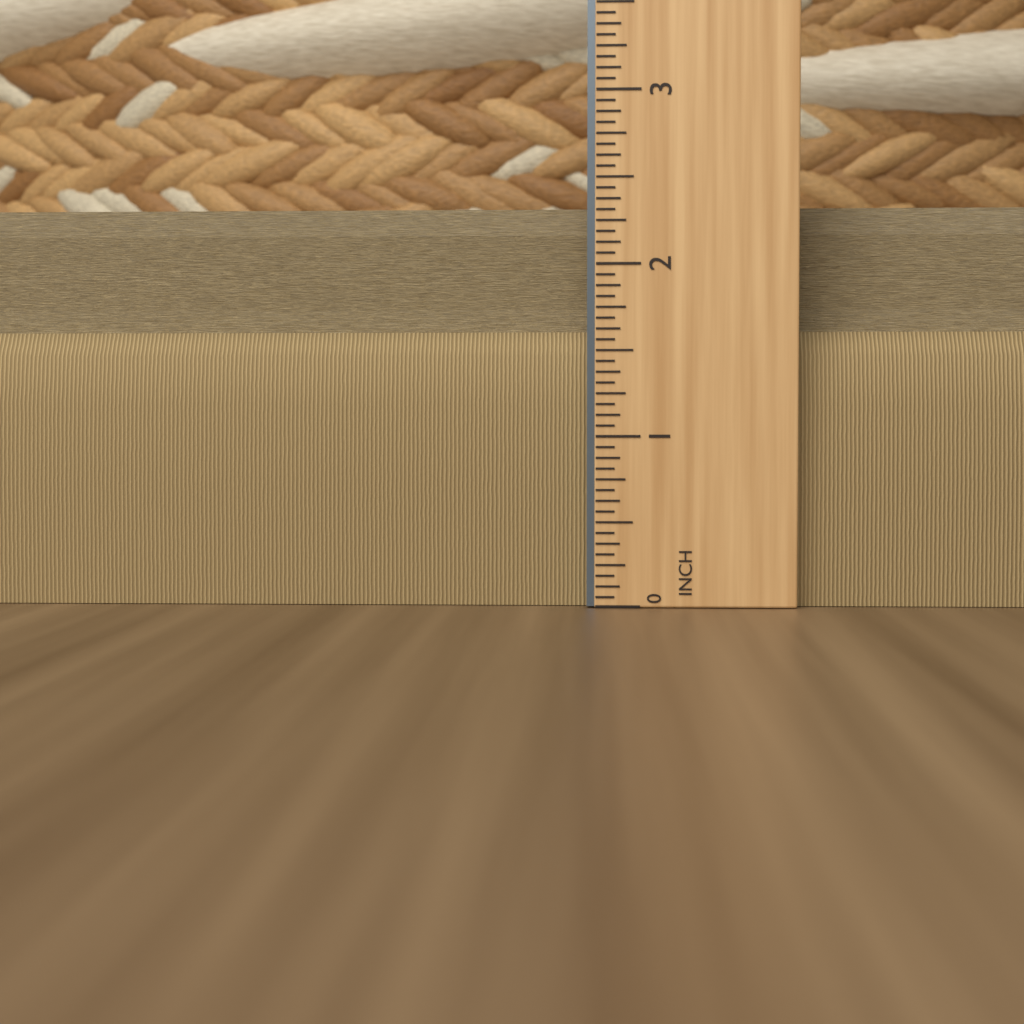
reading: 2.3750 in
